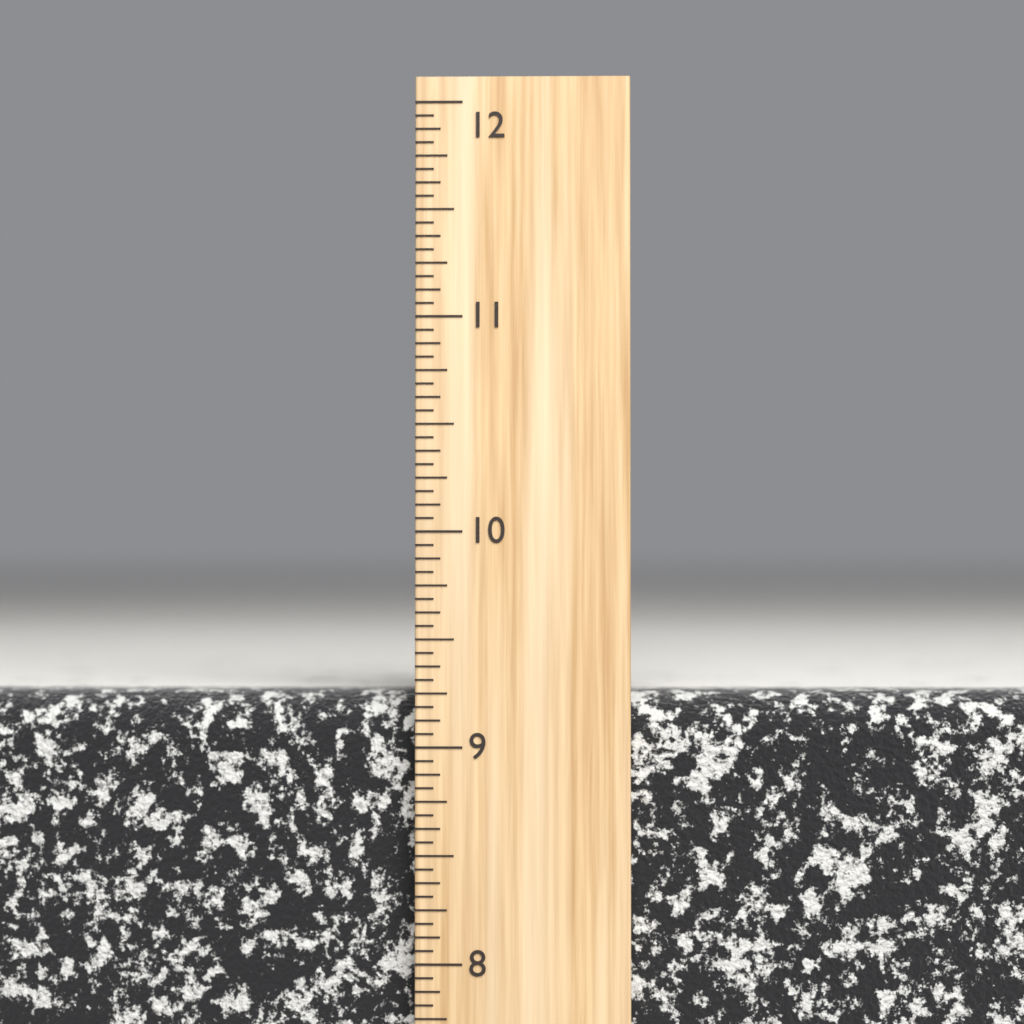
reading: 9.2500 inch
